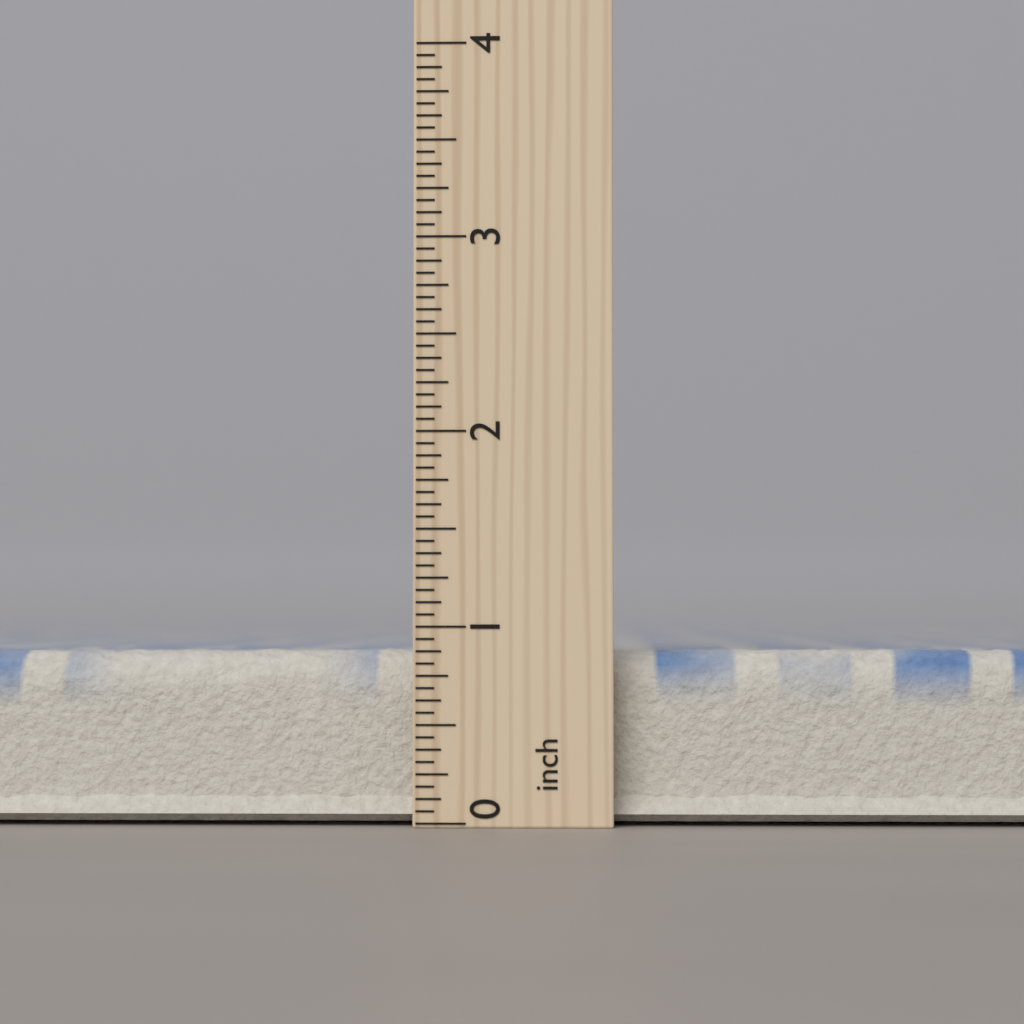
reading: 0.9375 inch
